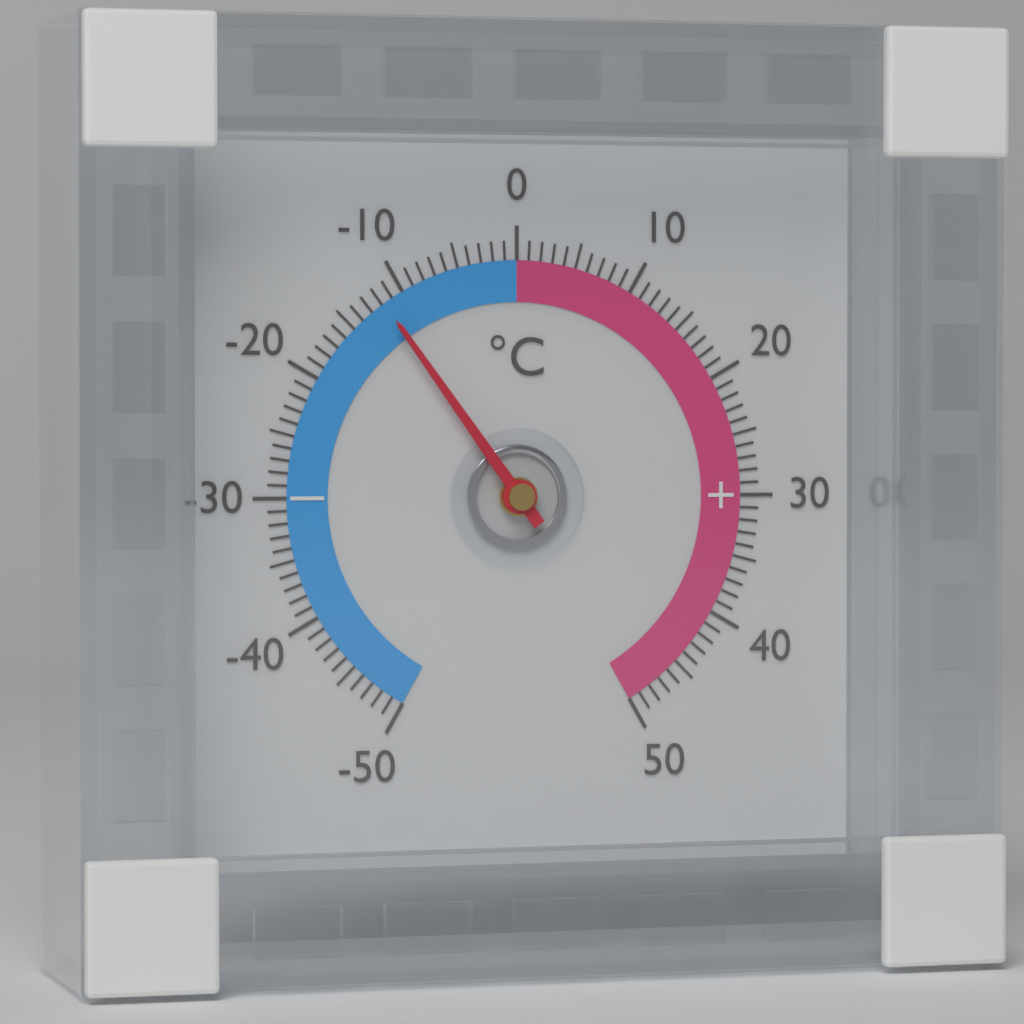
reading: -12 °C
